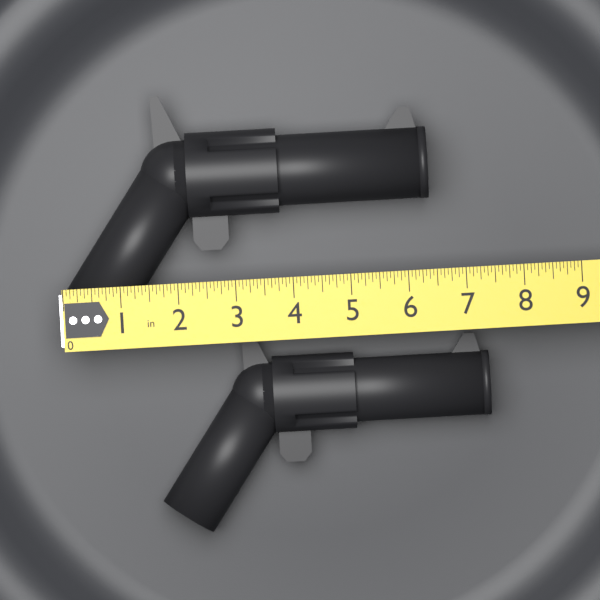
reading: 6.4375 in
